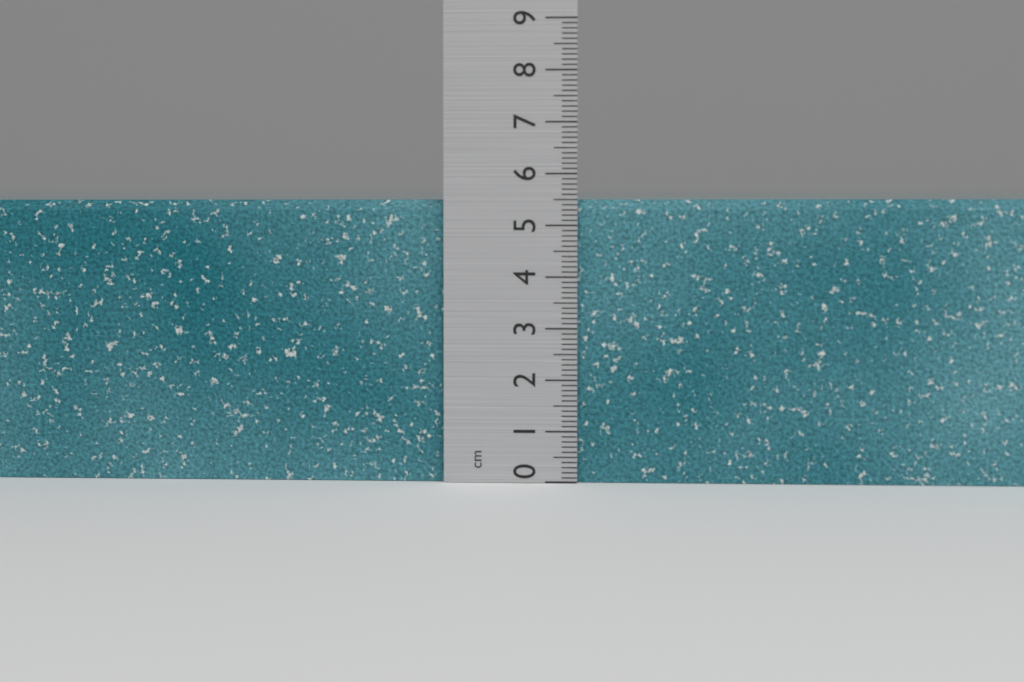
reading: 5.5 cm
